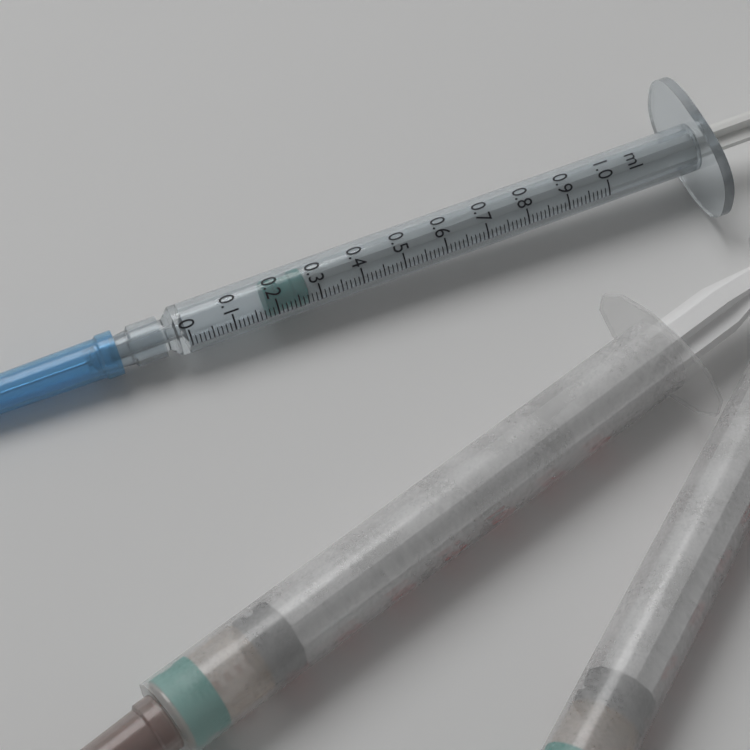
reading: 0.18 ml
